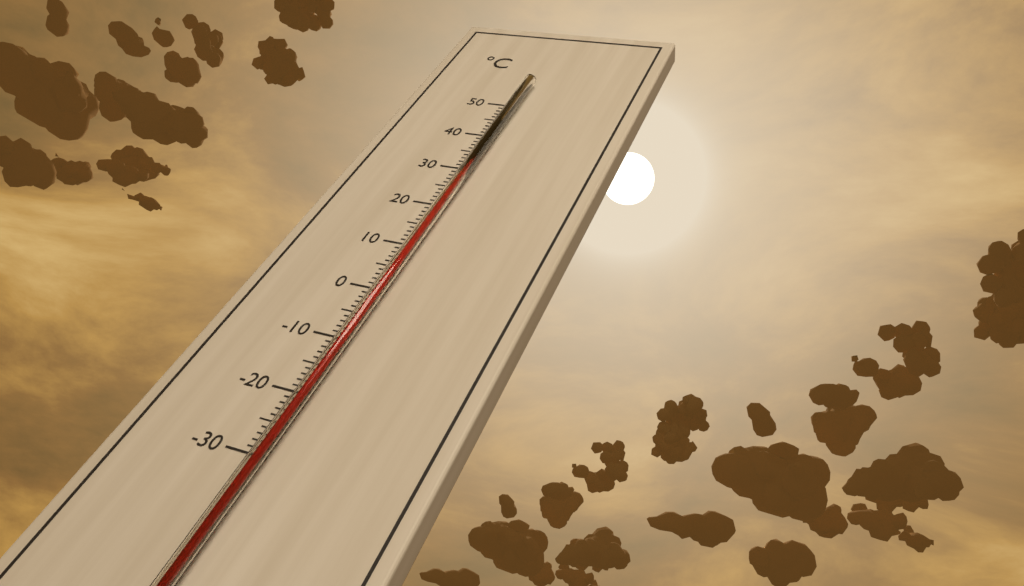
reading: 37 °C
